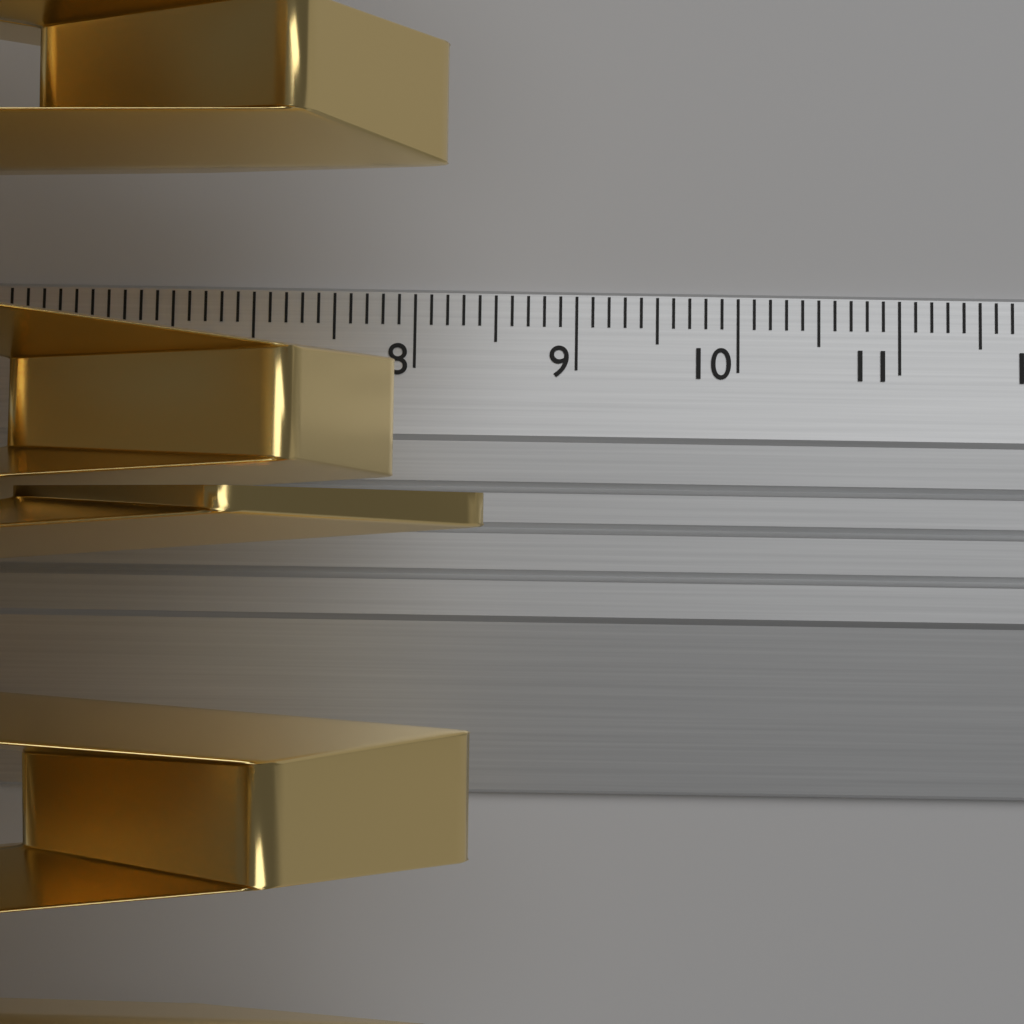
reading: 8.5 cm
